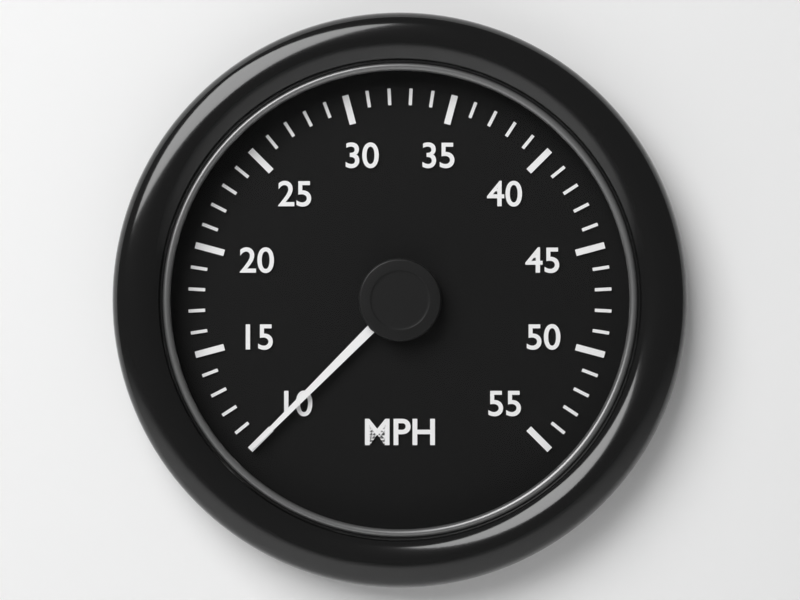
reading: 10 MPH
